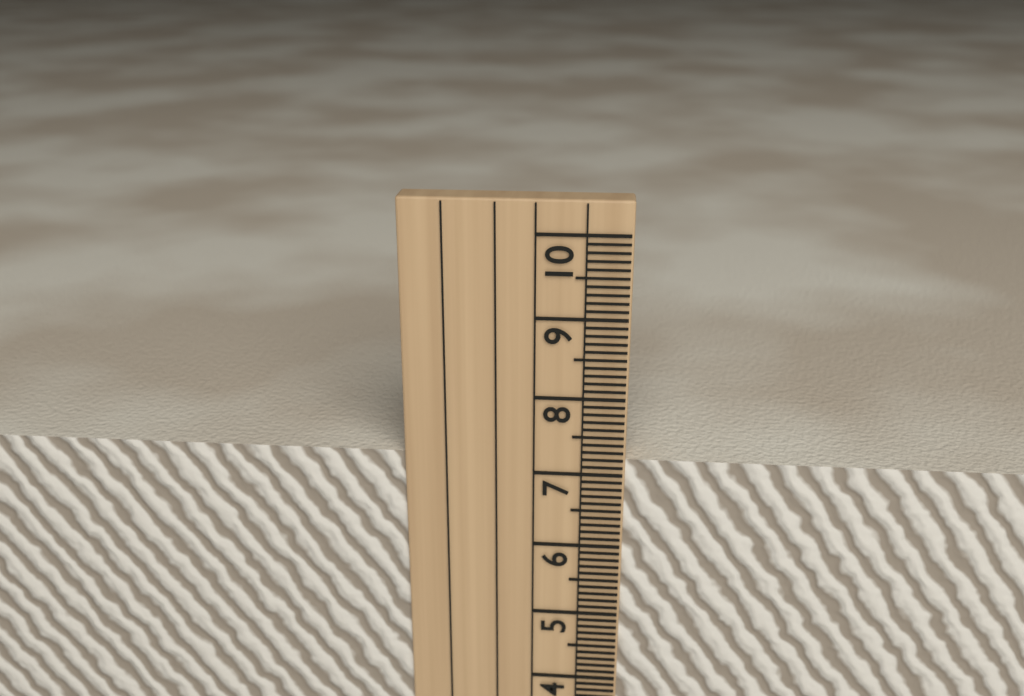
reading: 7.2 cm
